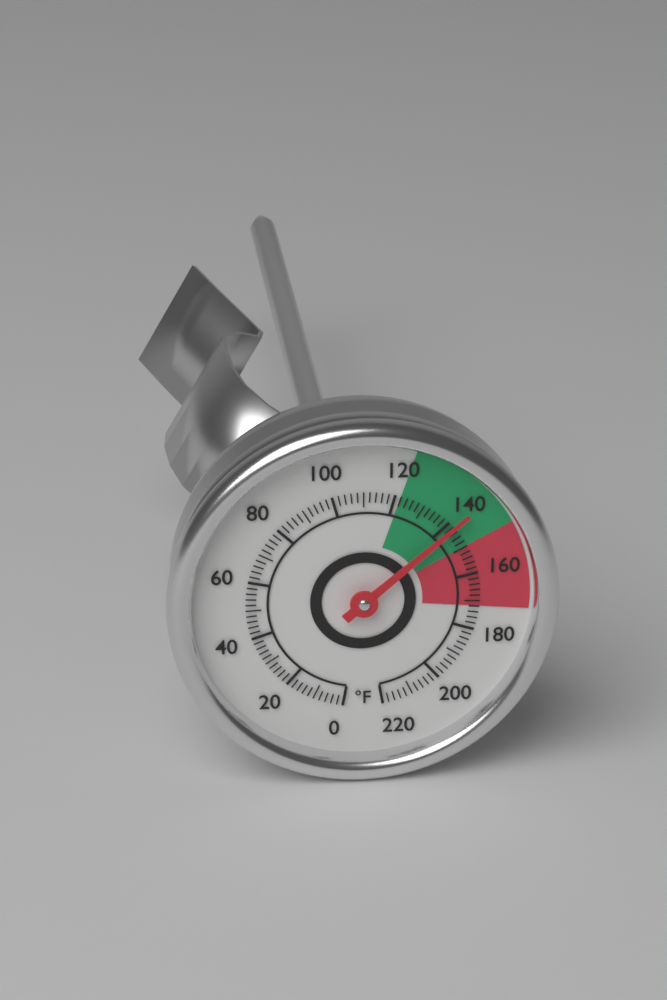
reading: 142 °F
